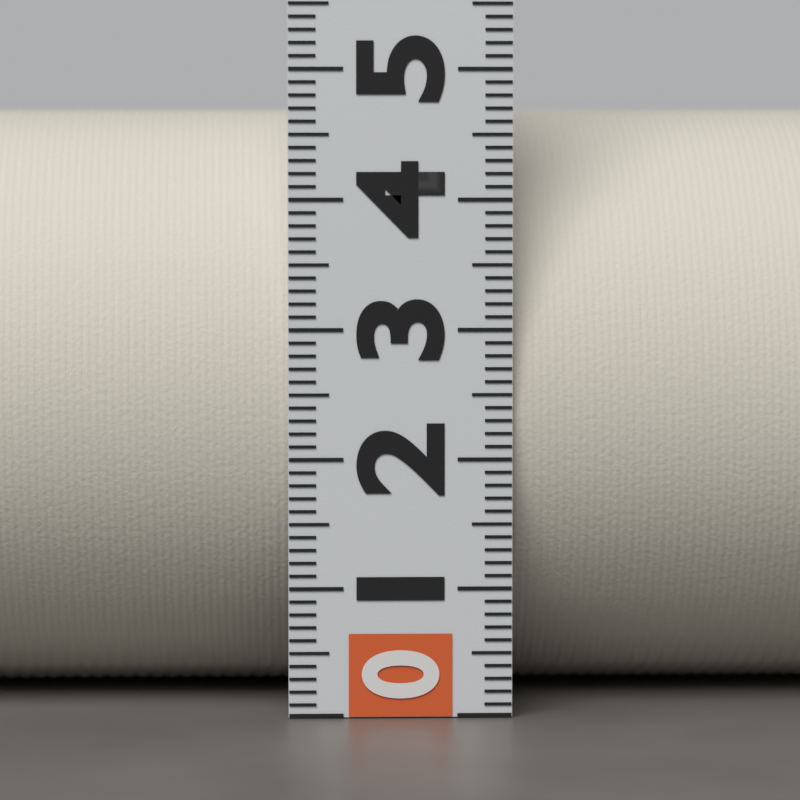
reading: 4.7 (no unit)
